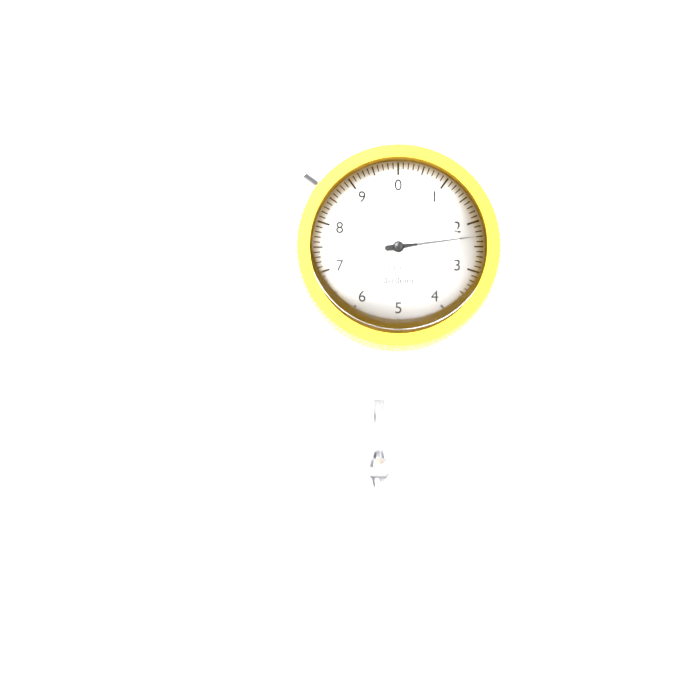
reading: 2.3 mm
